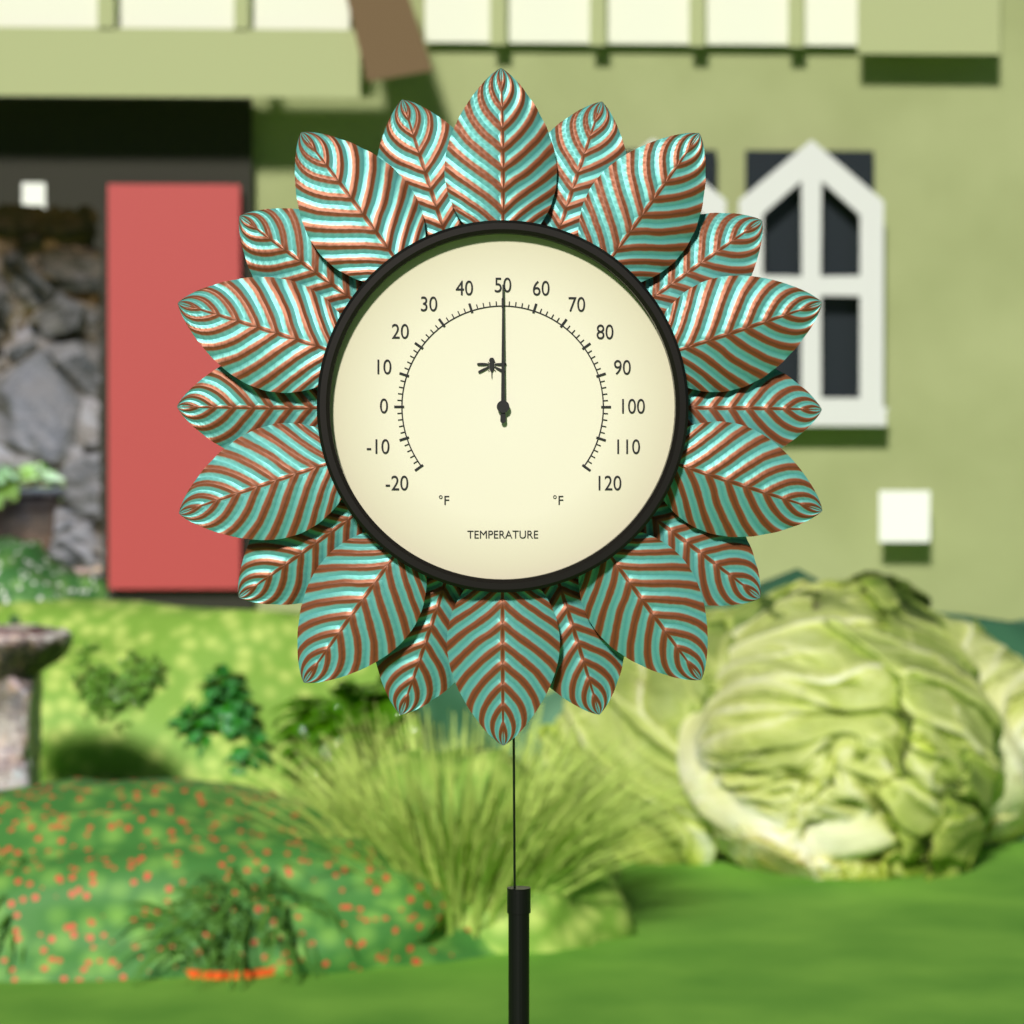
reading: 50 °F
